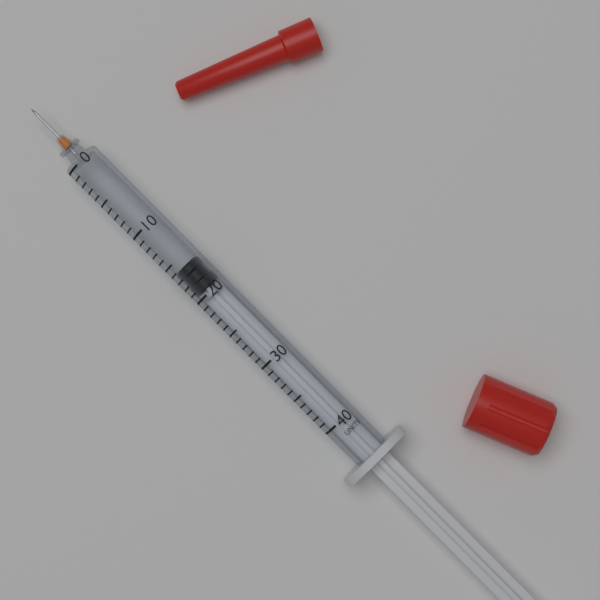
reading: 16 units
